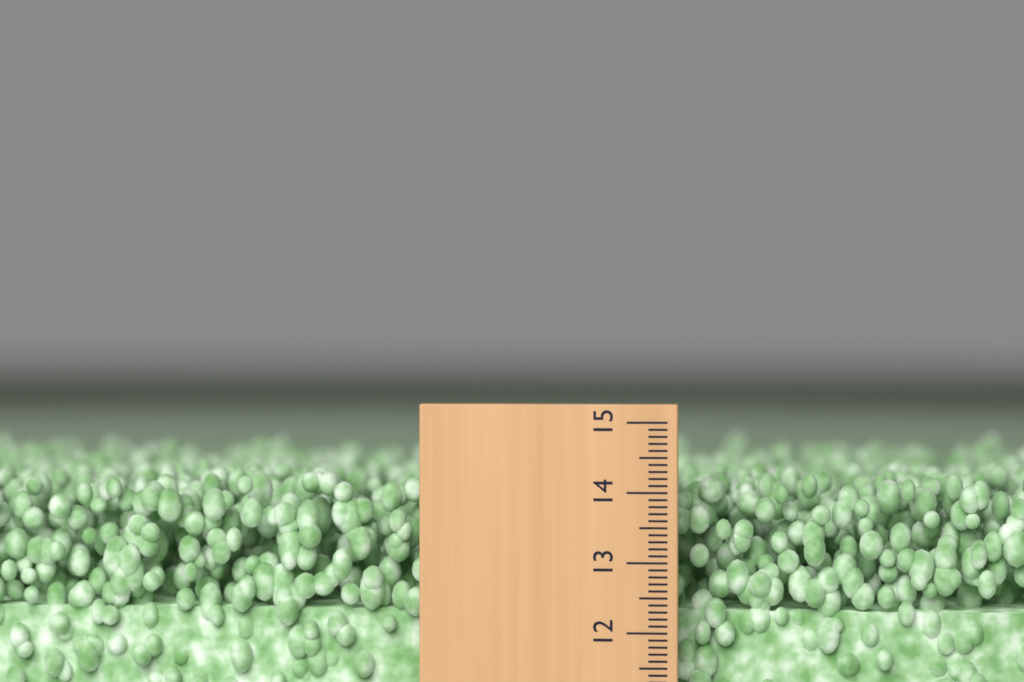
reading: 14.2 (no unit)
